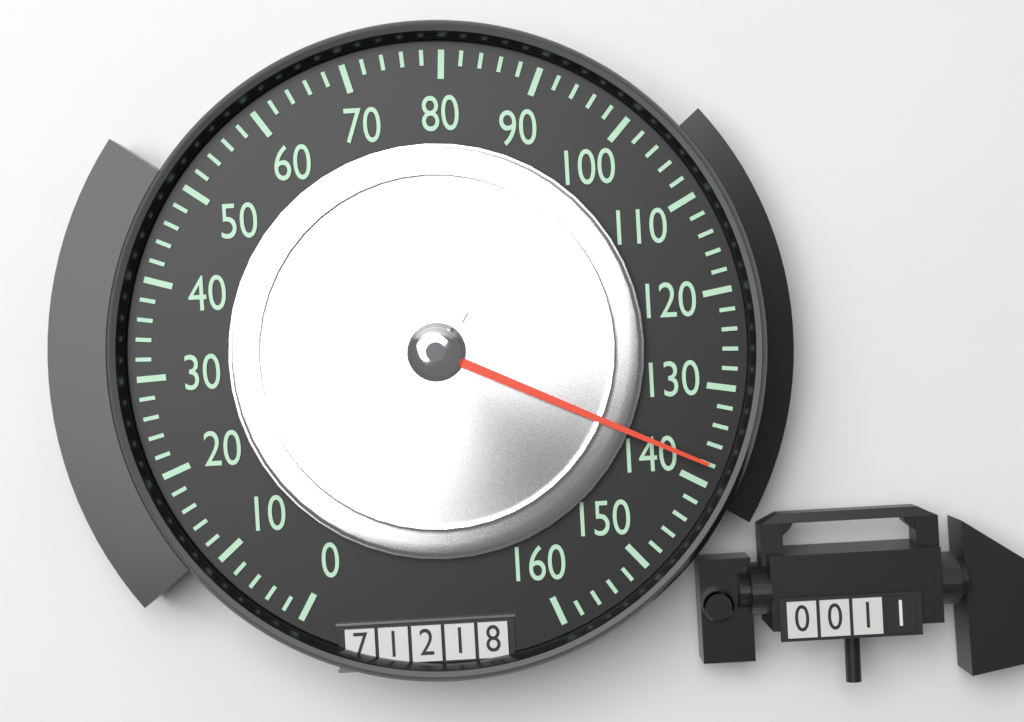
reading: 138 (no unit)
